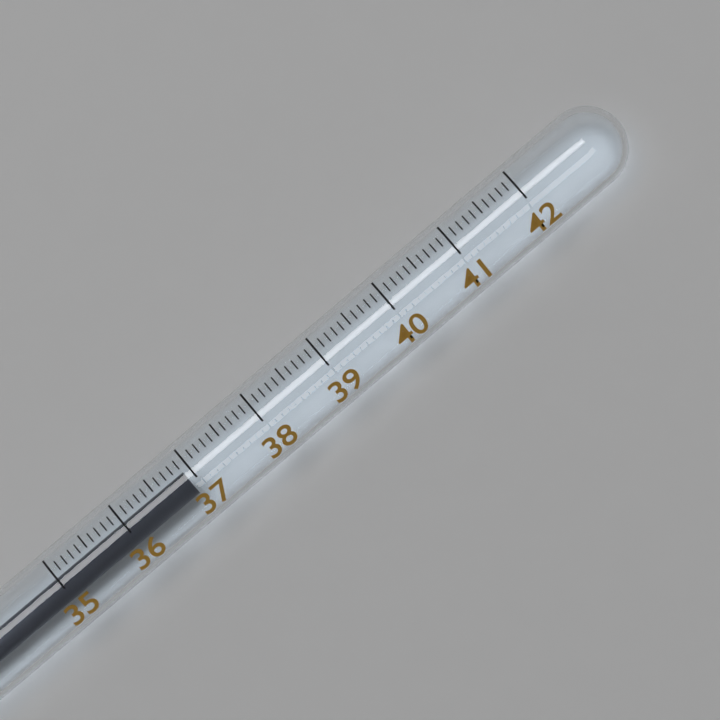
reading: 36.9 (no unit)
